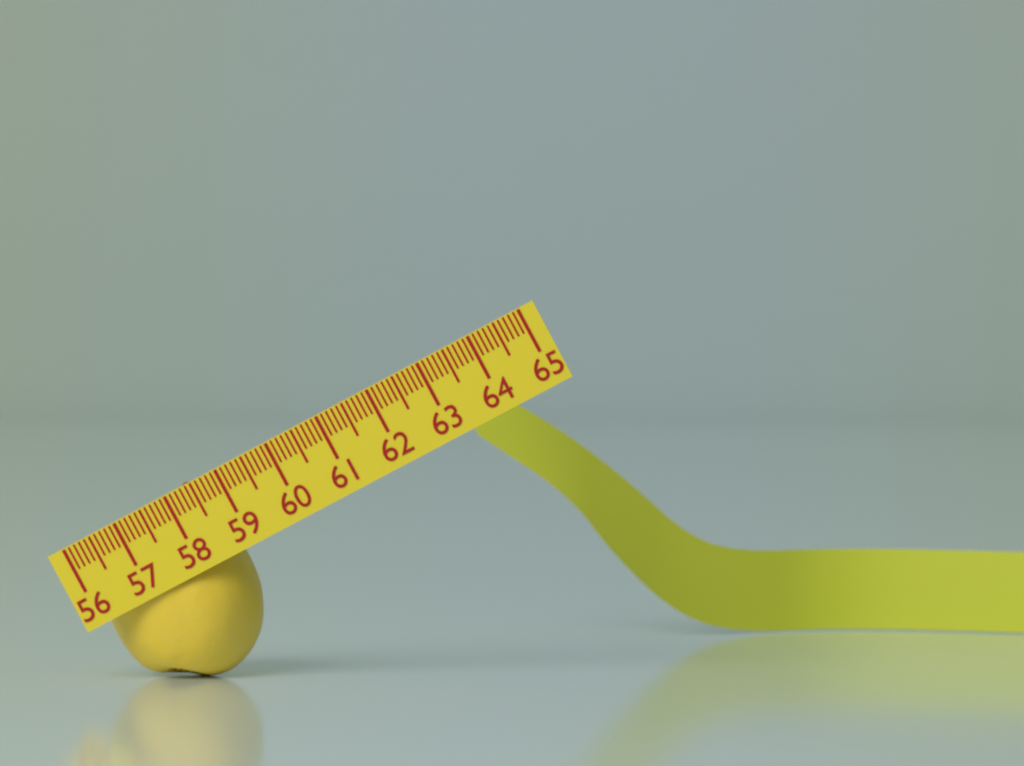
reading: 58.7 (no unit)
